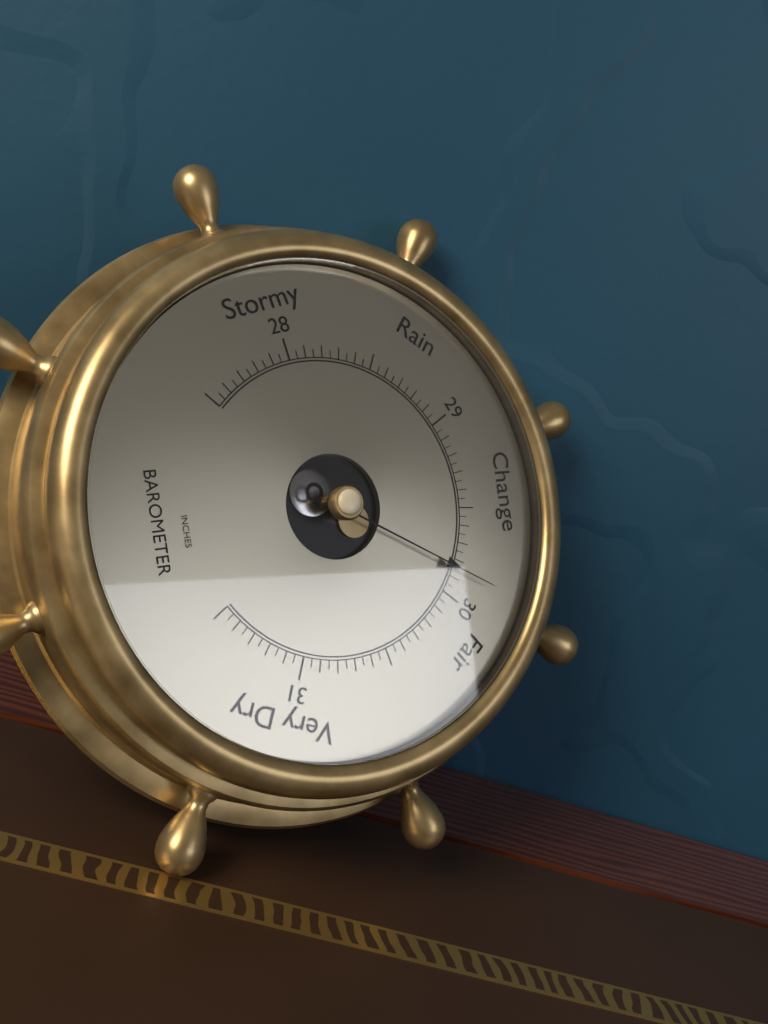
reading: 29.85 inHg
